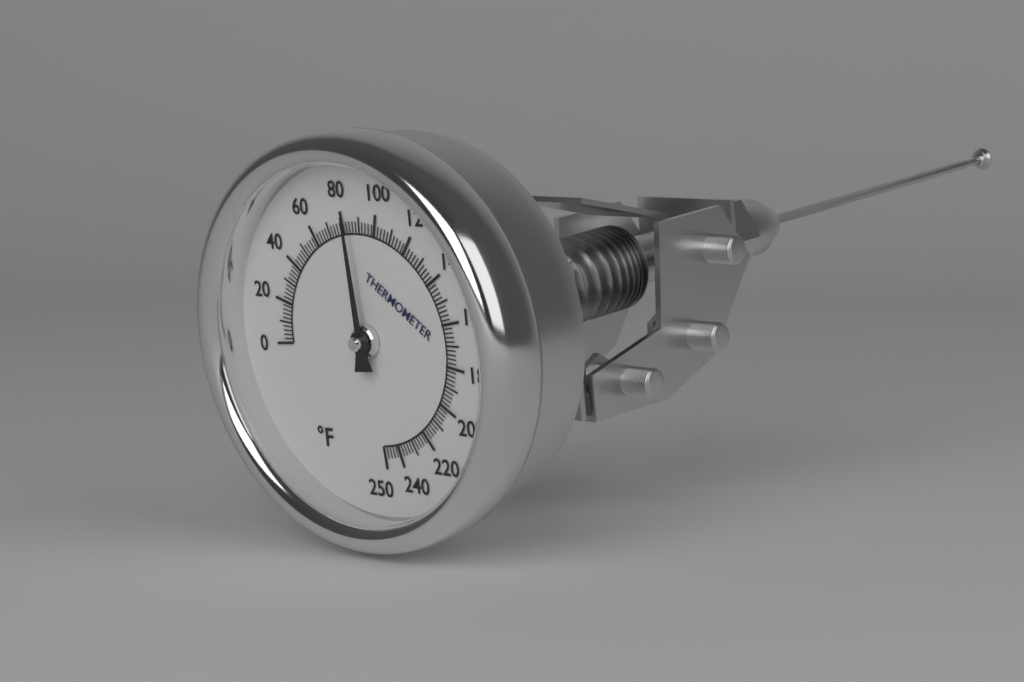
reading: 84 °F
